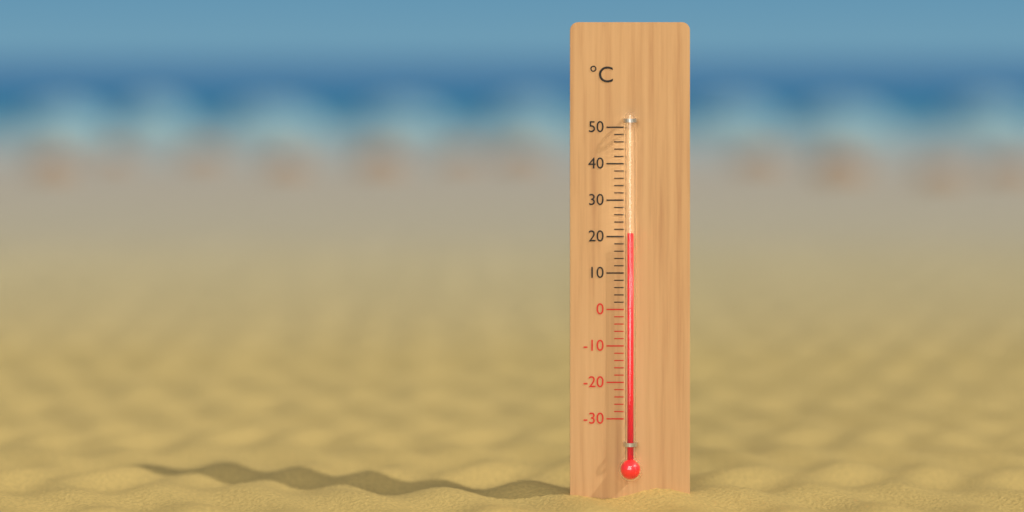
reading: 21 °C
